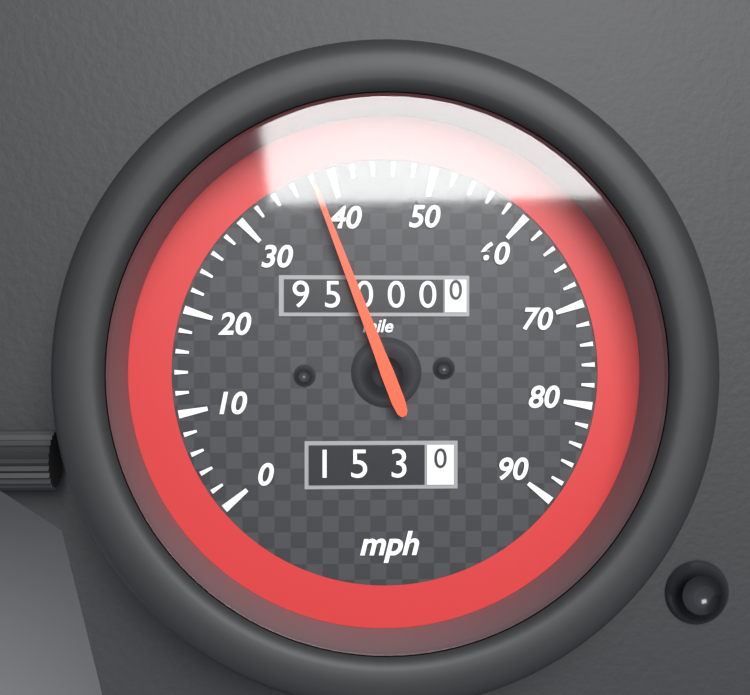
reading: 38 mph
